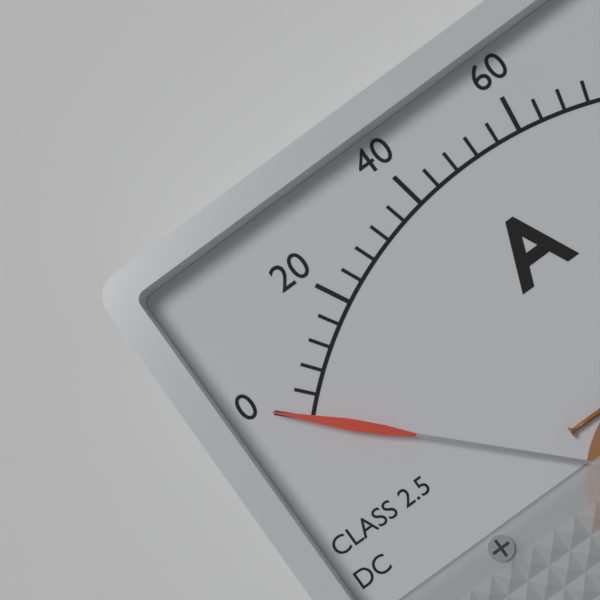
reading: 0 A
